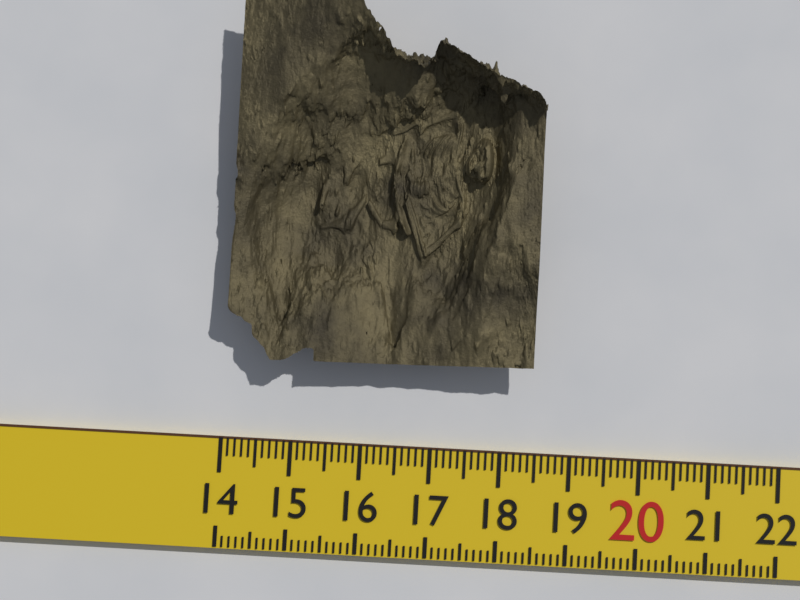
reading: 18.4 (no unit)
